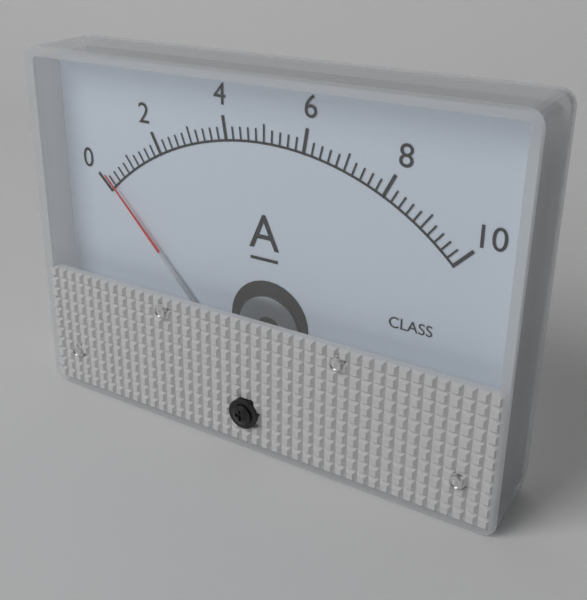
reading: 0.2 A
